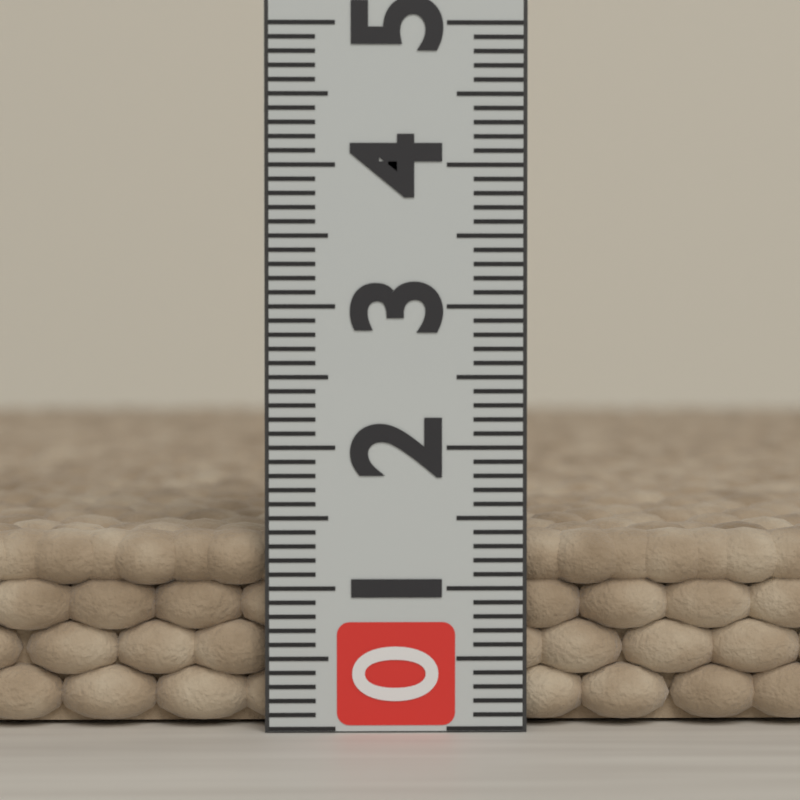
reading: 1.4 (no unit)
